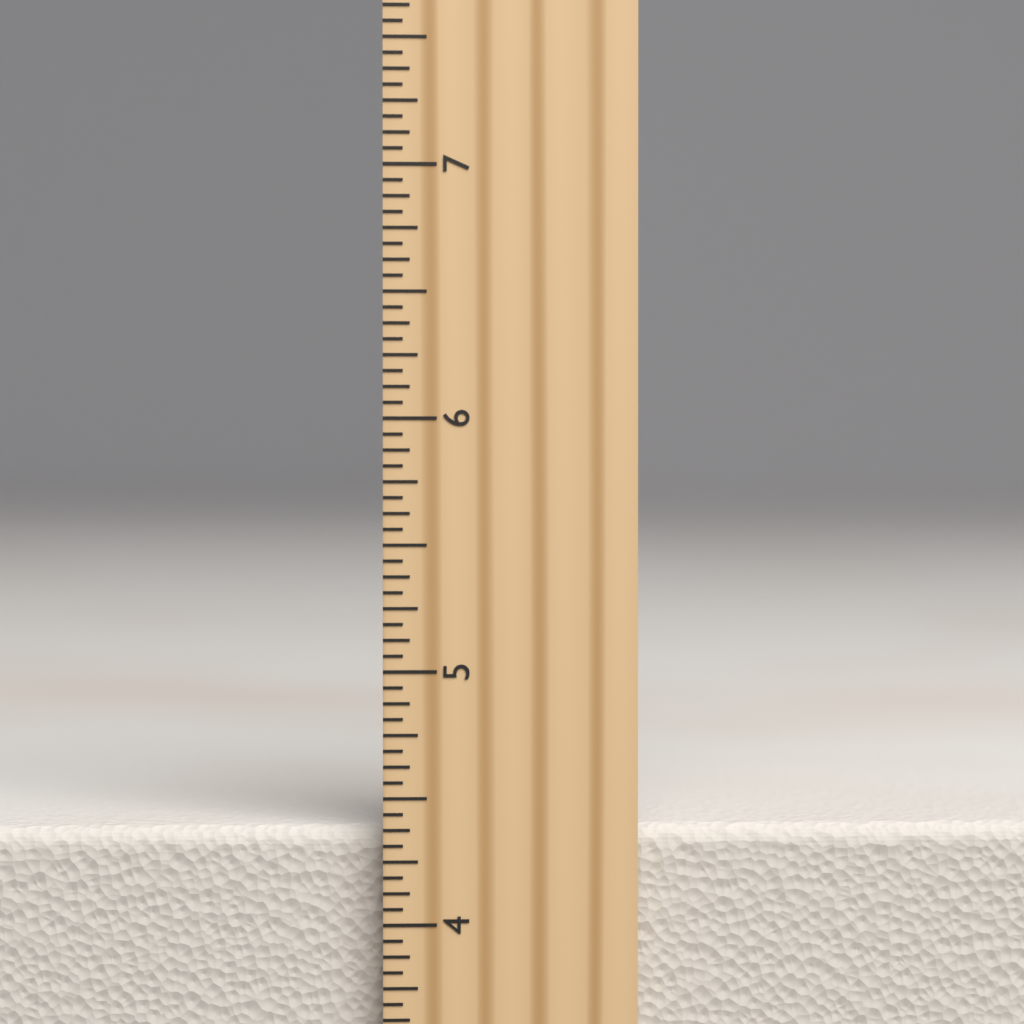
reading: 4.3750 inch
